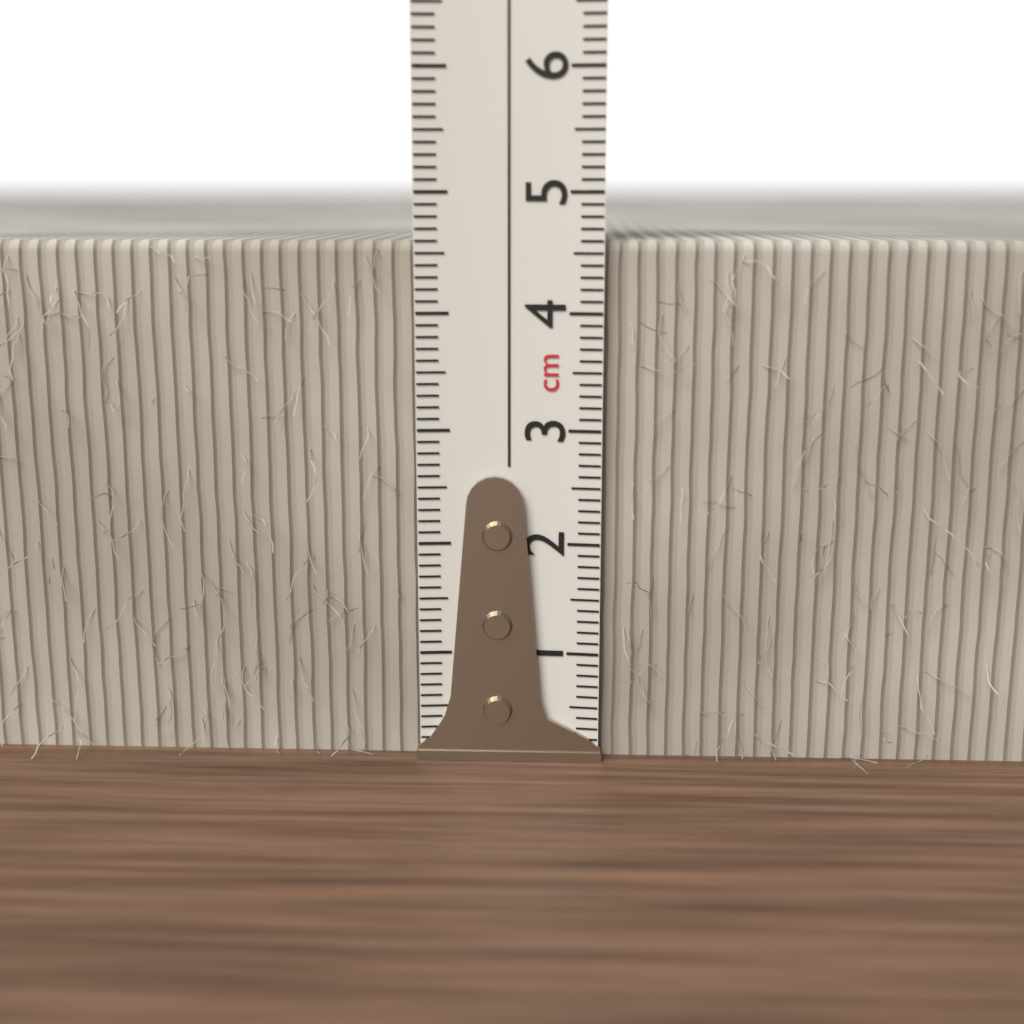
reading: 4.6 cm
